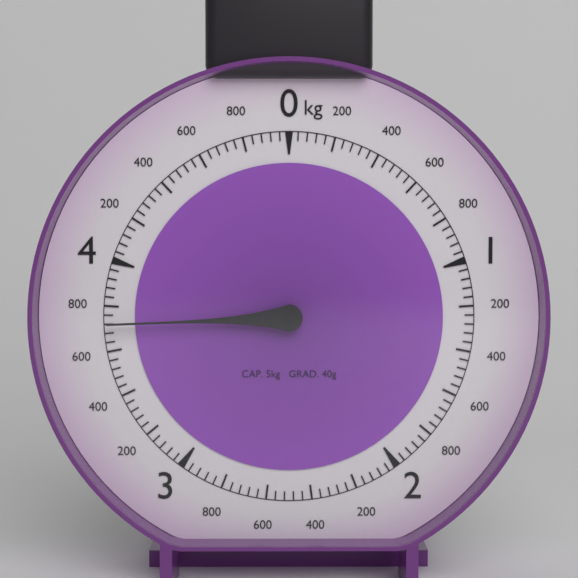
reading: 3.72 kg
